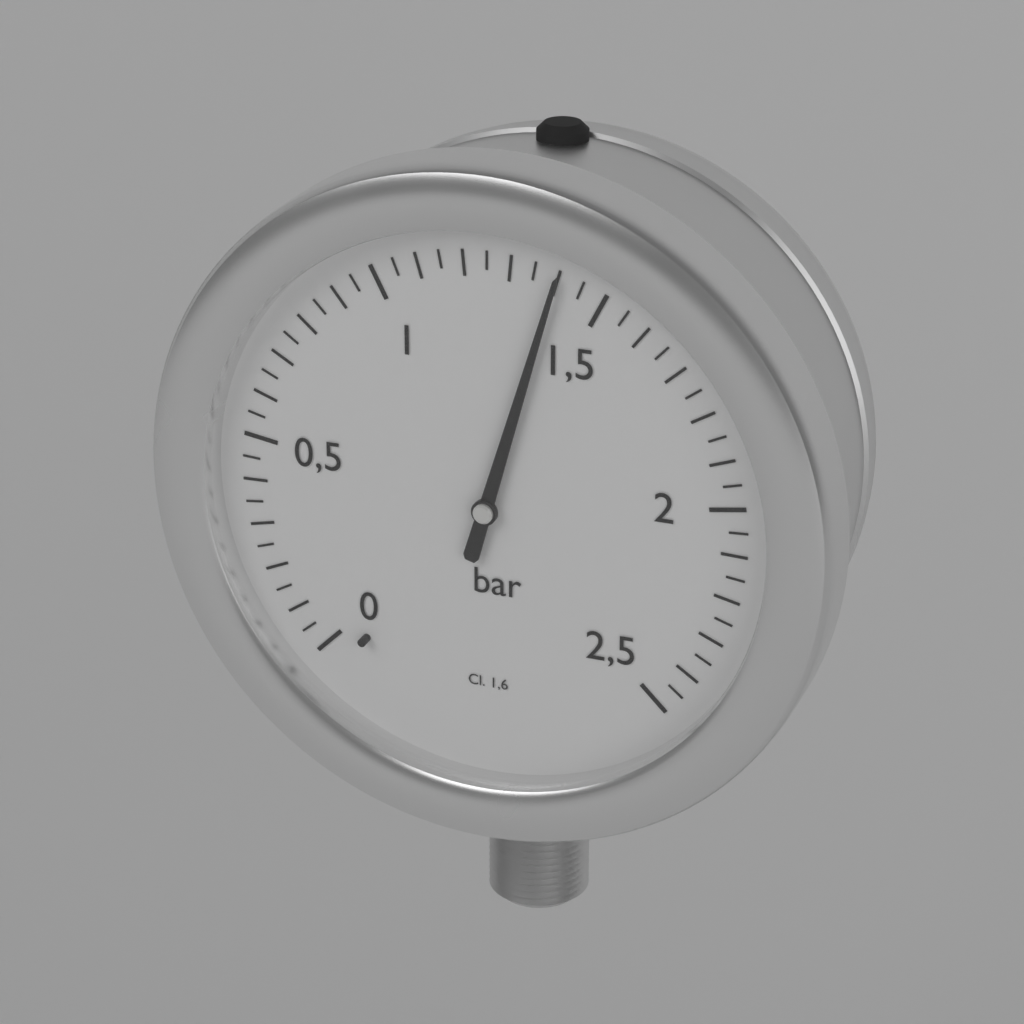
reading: 1.40 bar
